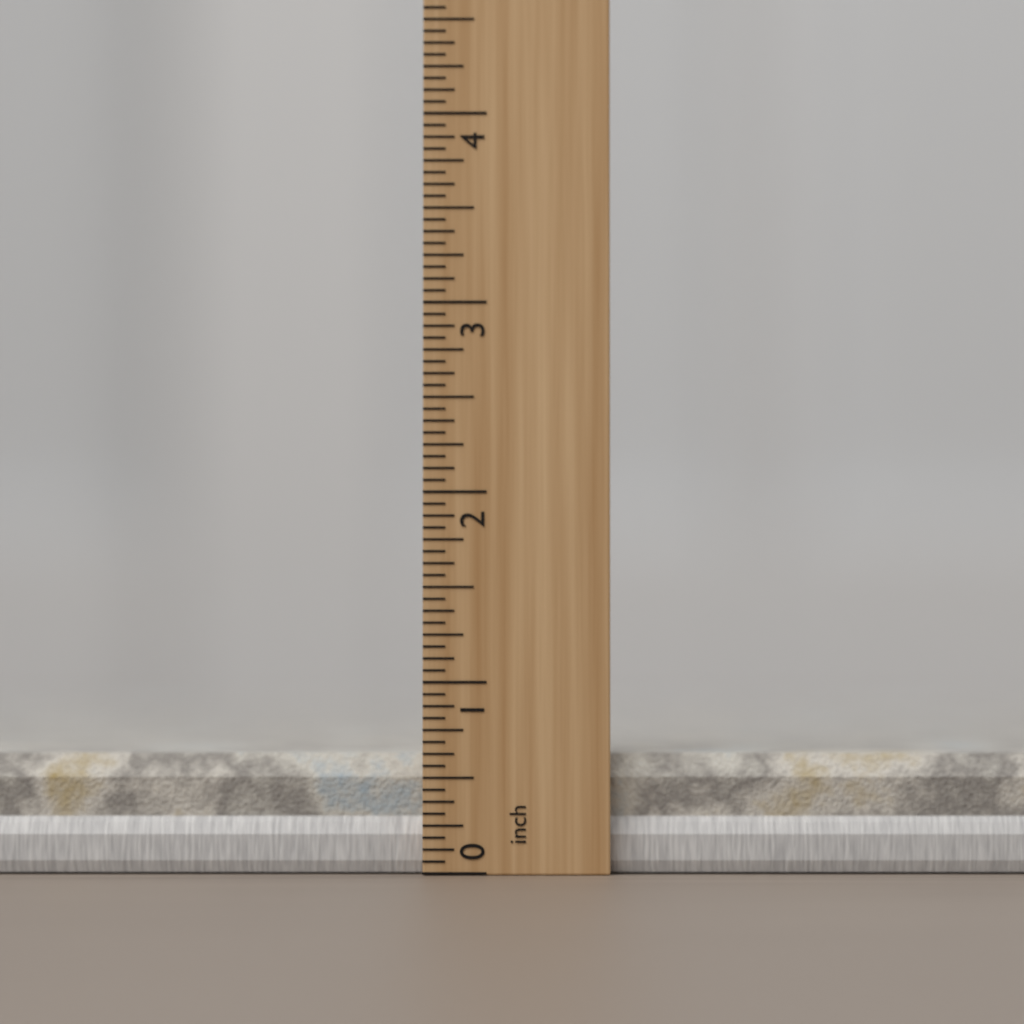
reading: 0.6250 inch
